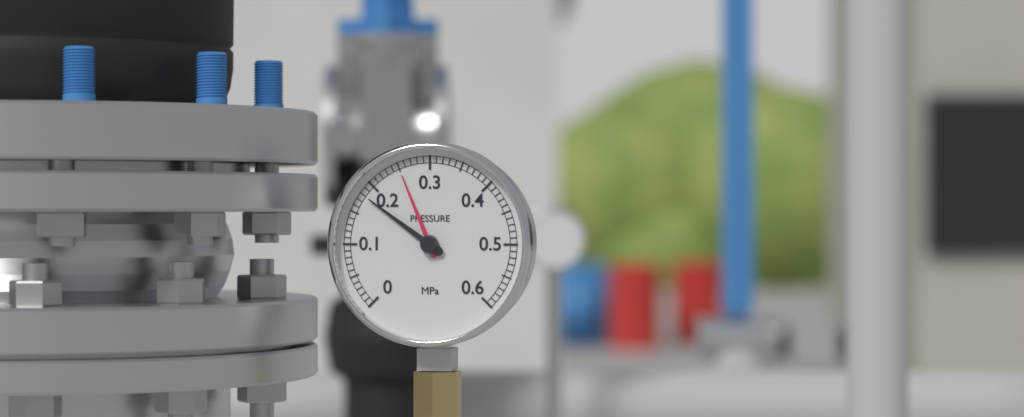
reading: 0.18 MPa
